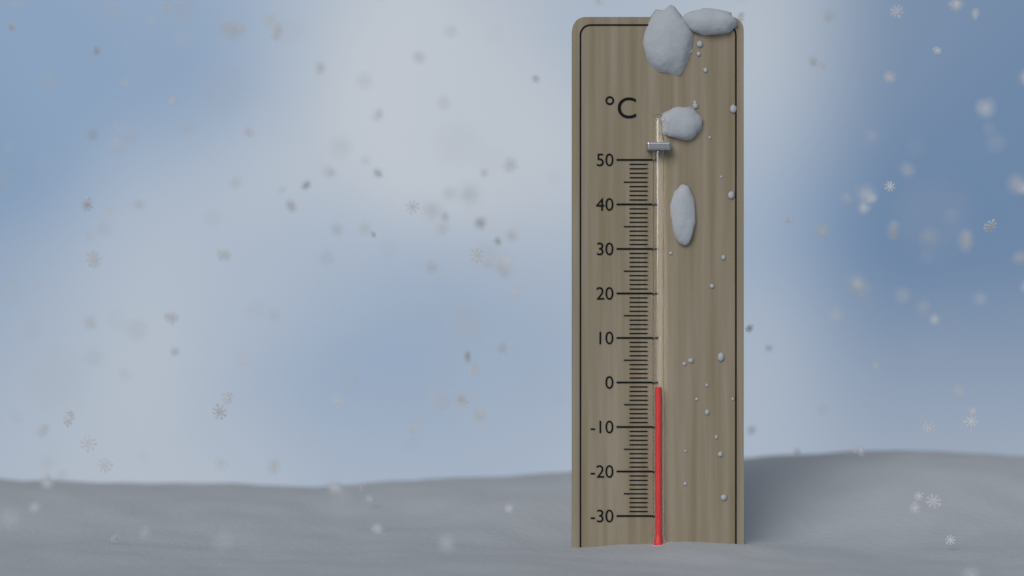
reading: -1 °C
